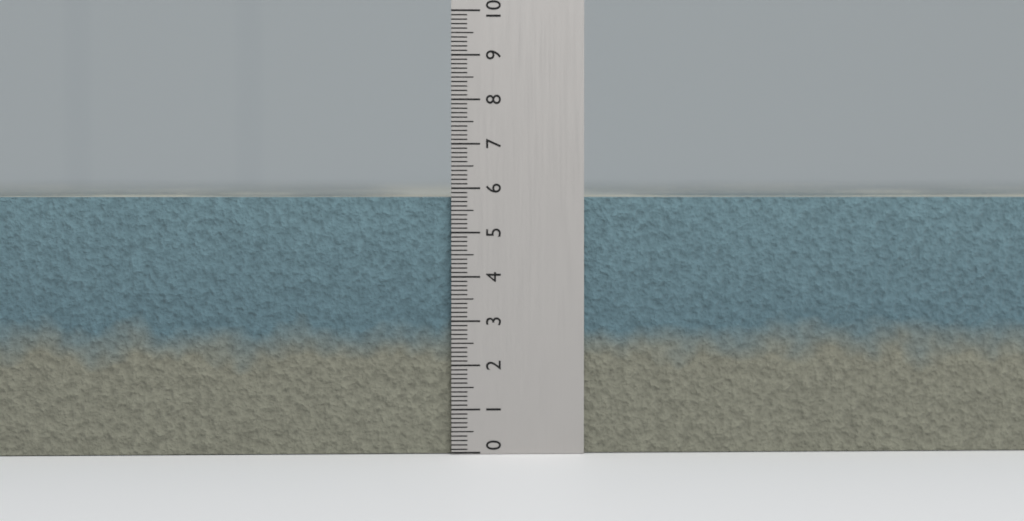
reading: 5.8 (no unit)
